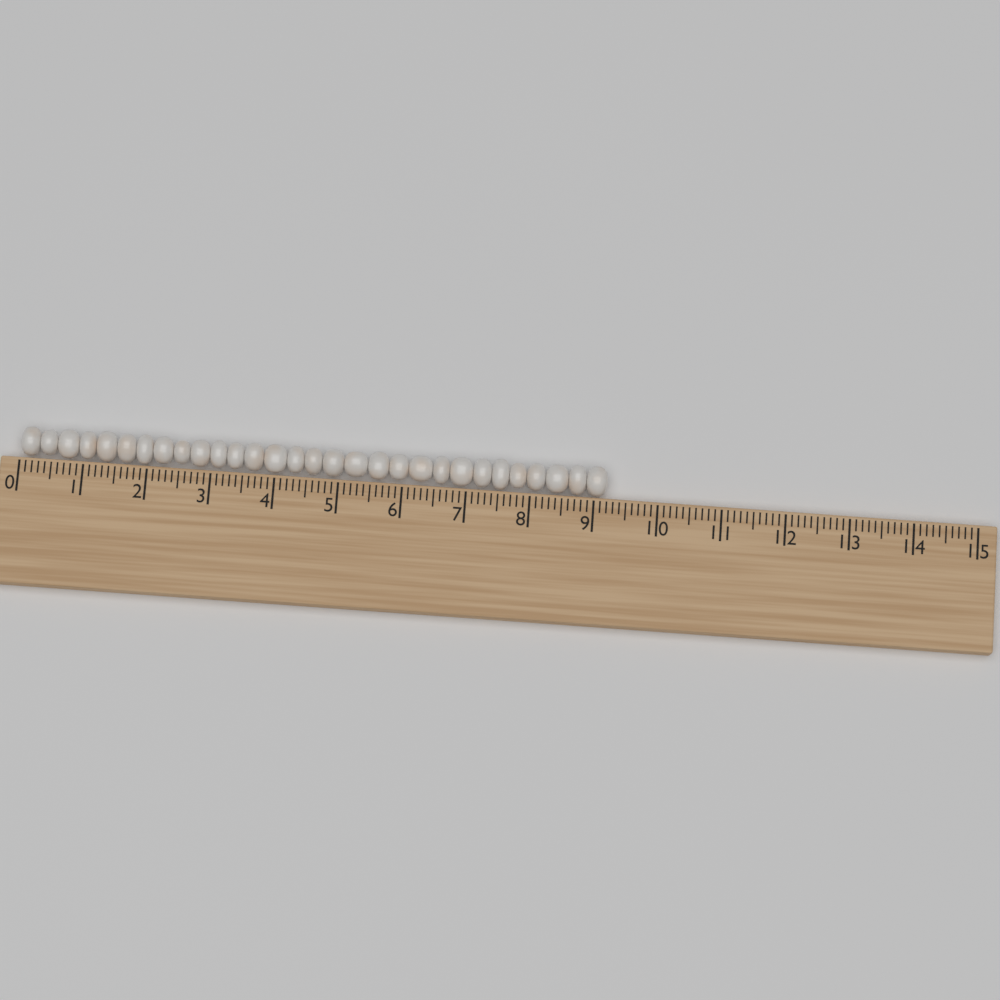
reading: 9.2 (no unit)
